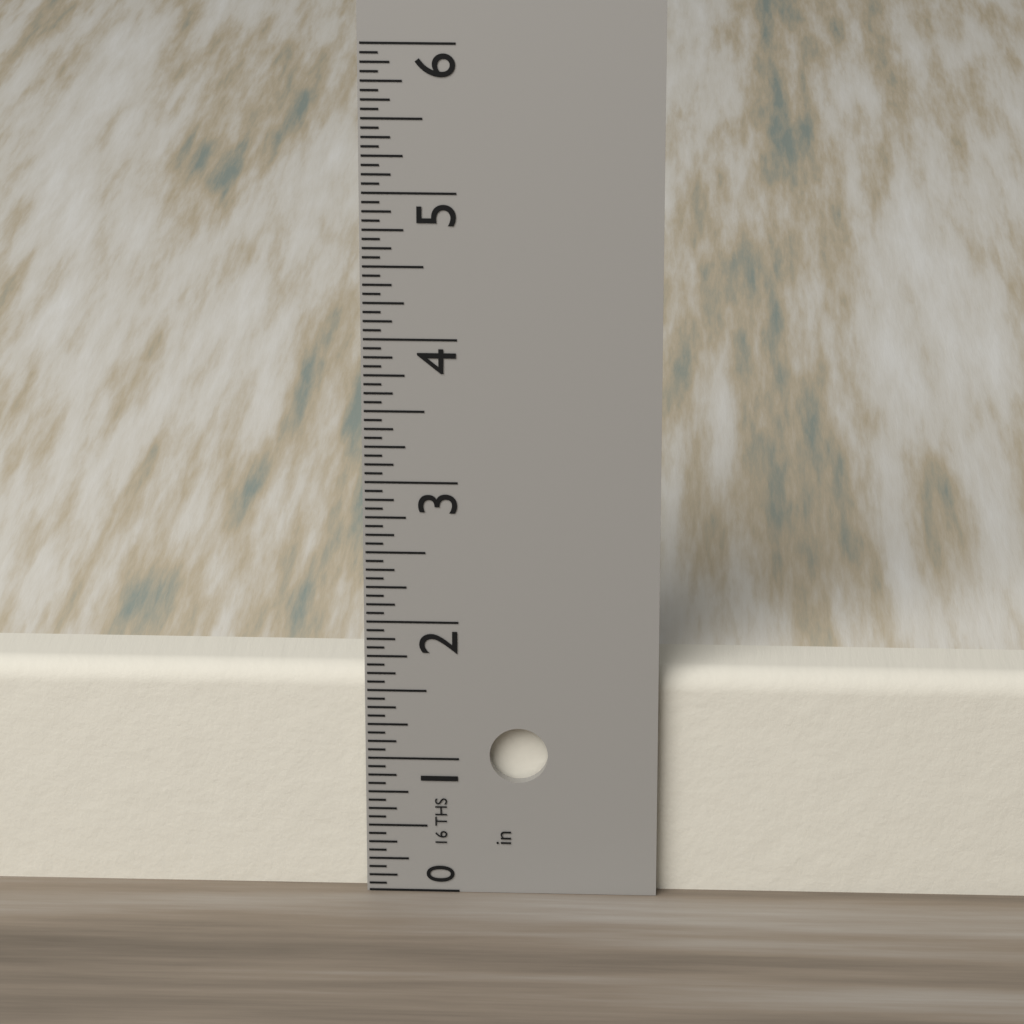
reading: 1.6250 in
